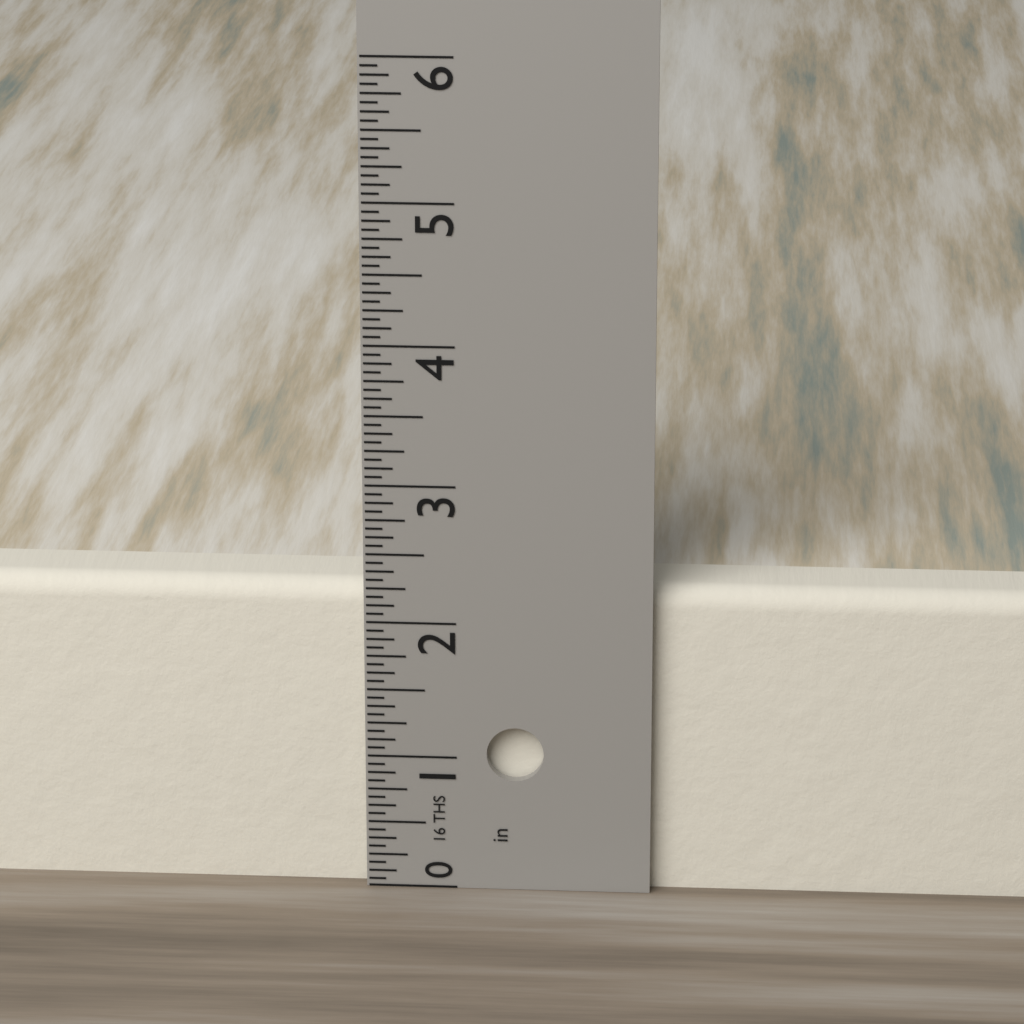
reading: 2.2500 in
